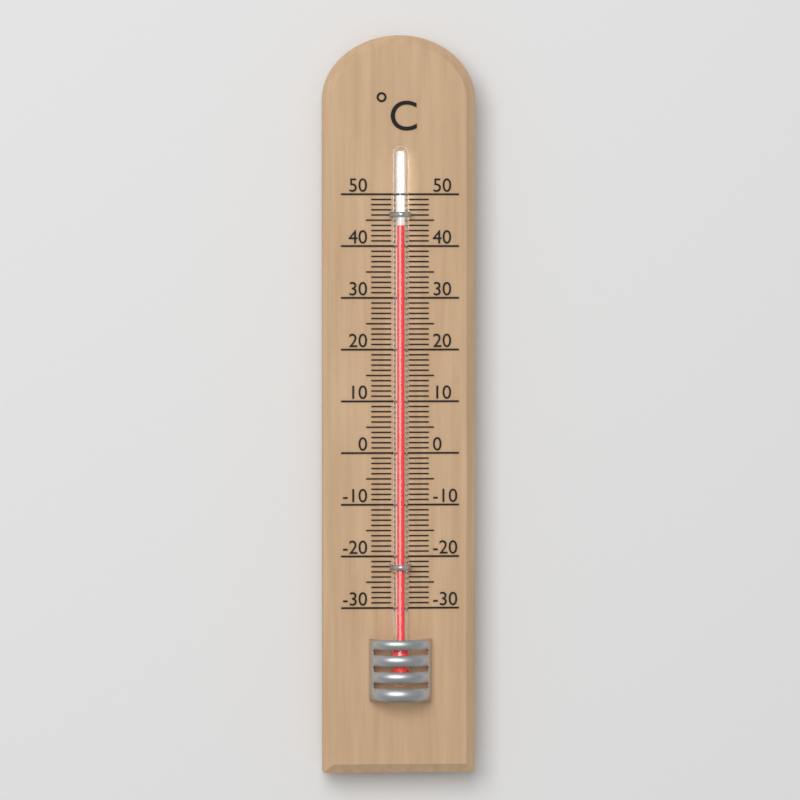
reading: 44 °C
